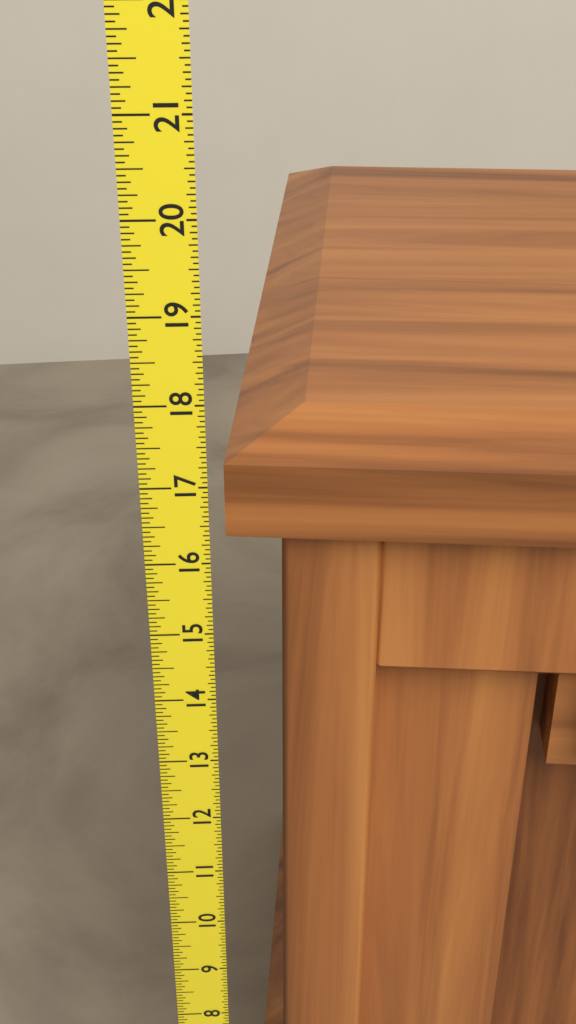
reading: 17.5000 (no unit)
